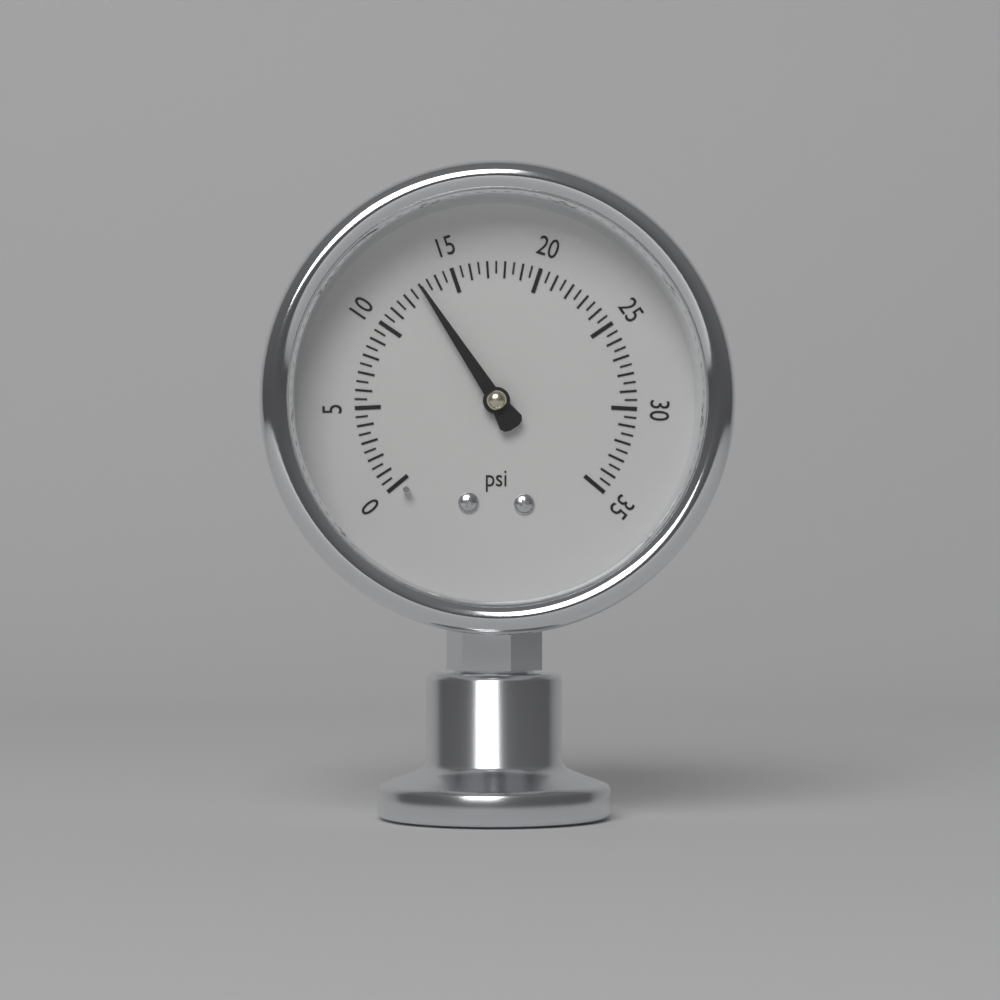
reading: 13.0 psi
